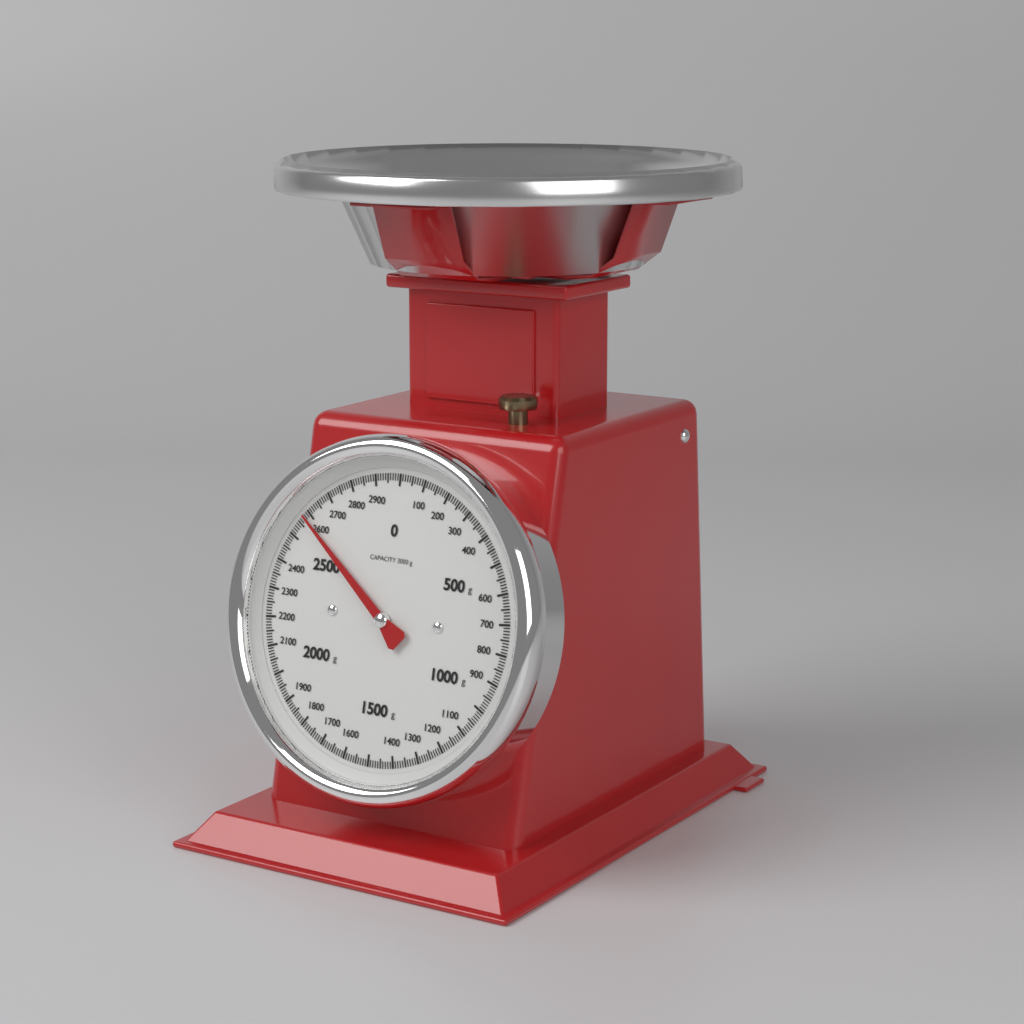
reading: 2580 g
